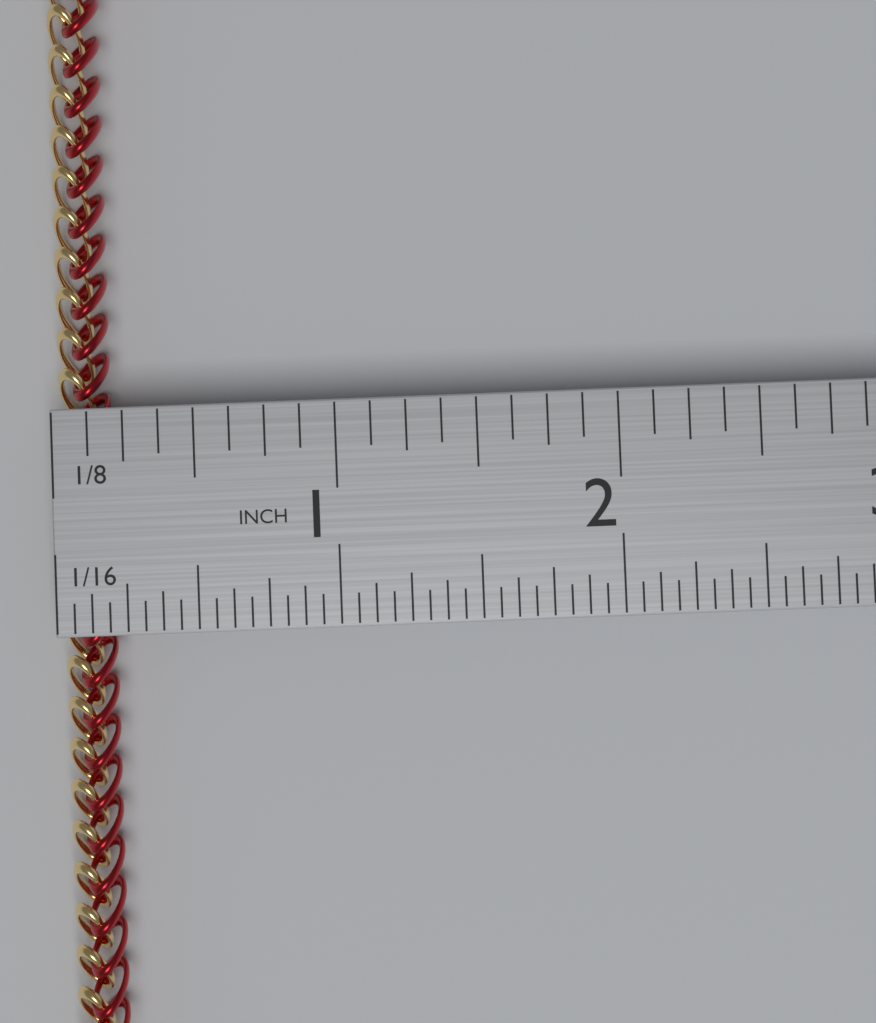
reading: 0.1875 in
